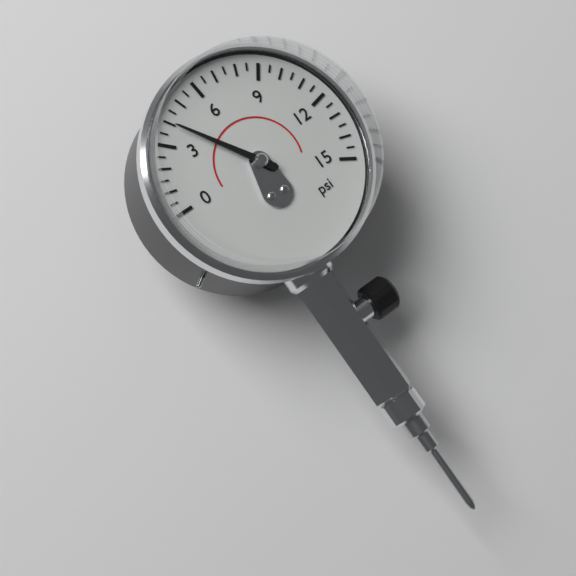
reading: 4.0 psi
